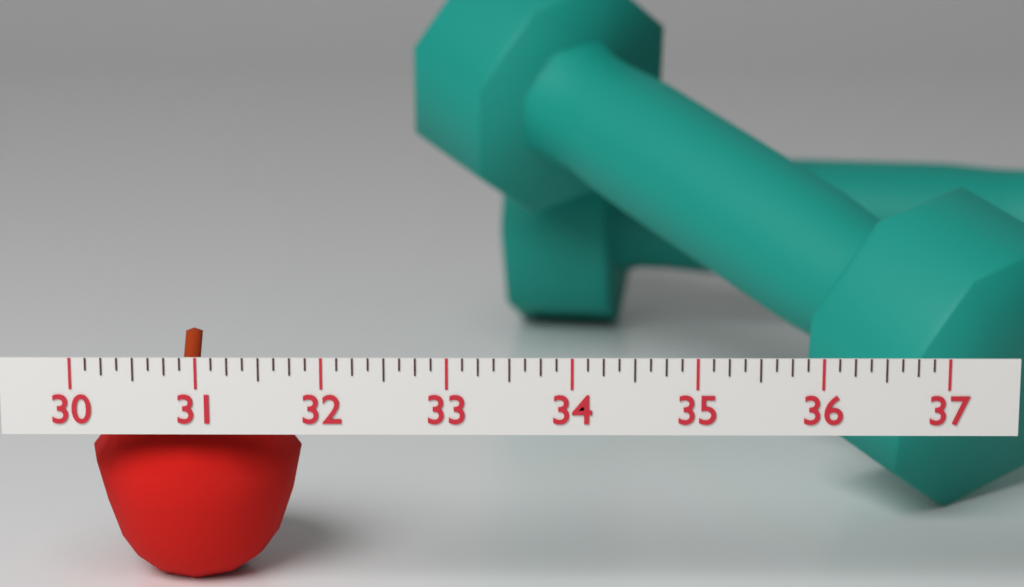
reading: 31.750 (no unit)
